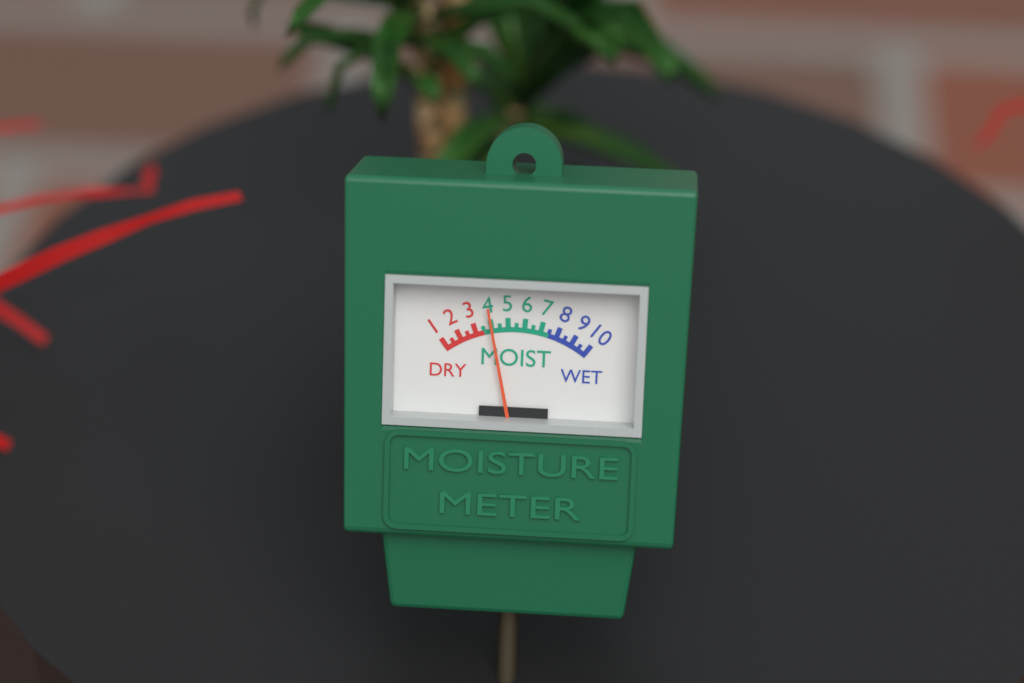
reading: 4.0 (no unit)
